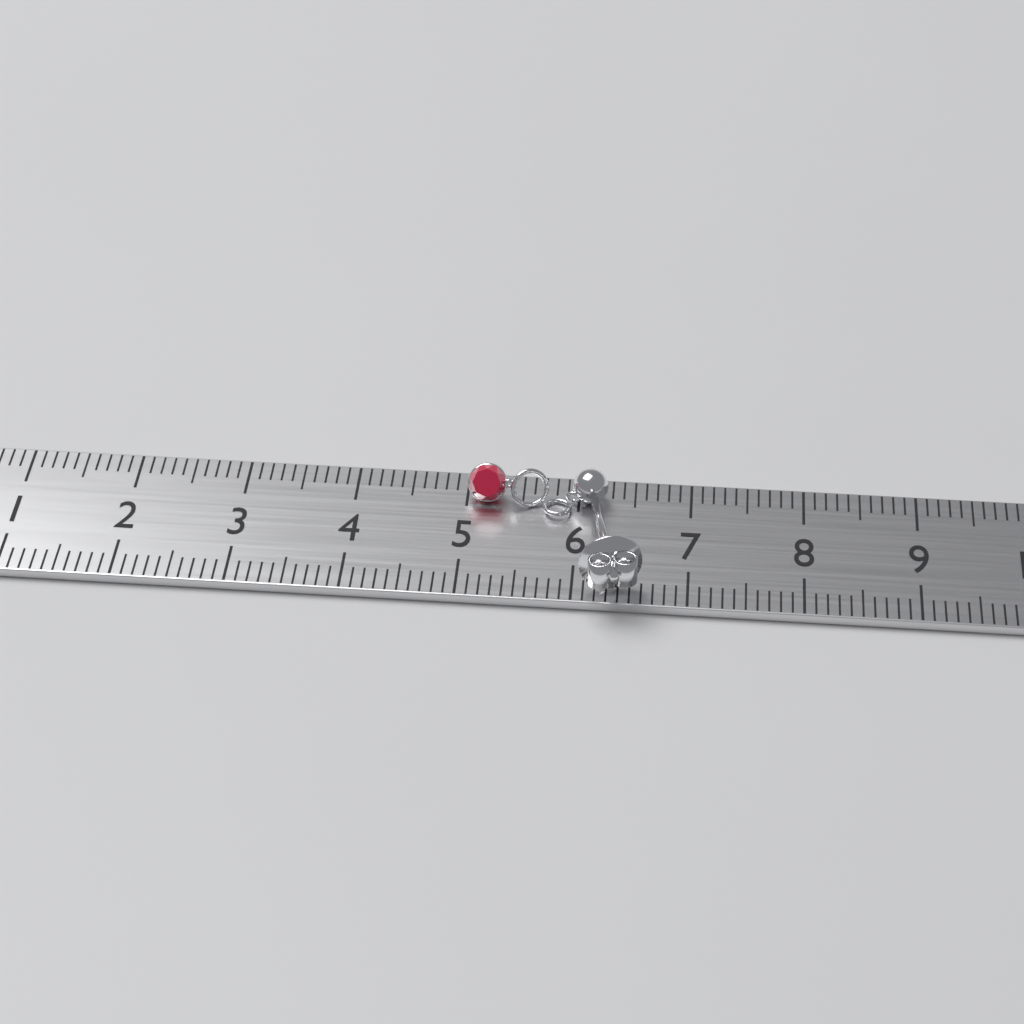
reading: 6.6 cm
